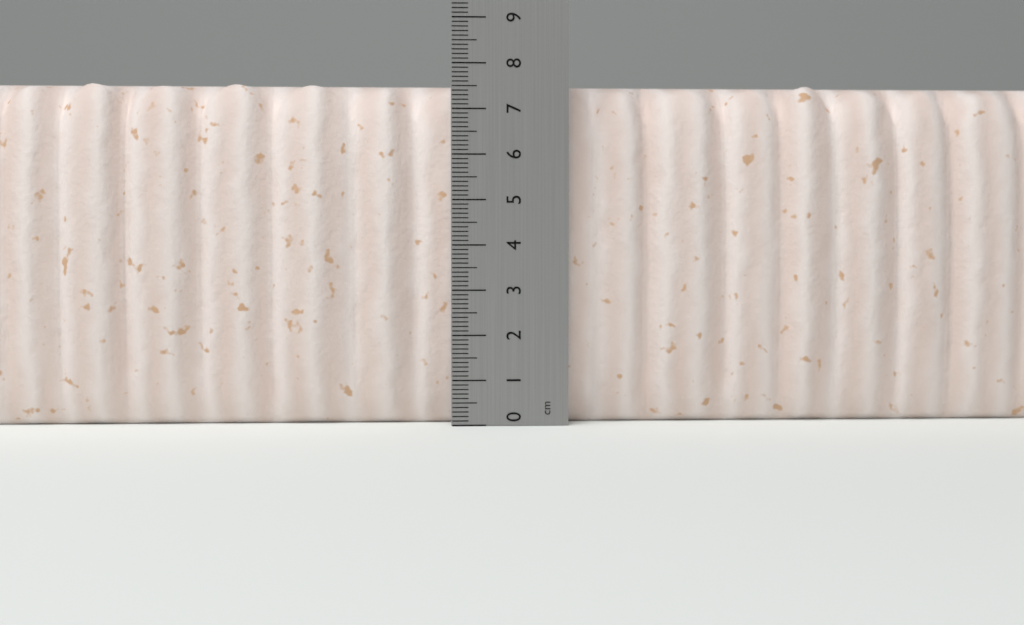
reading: 7.6 cm
